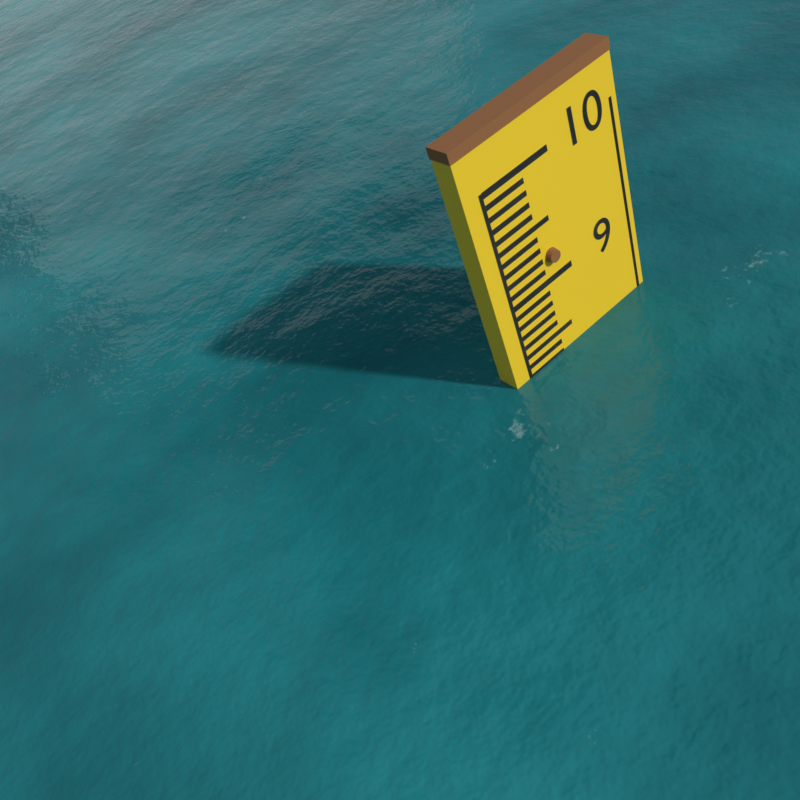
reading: 8.3 (no unit)
